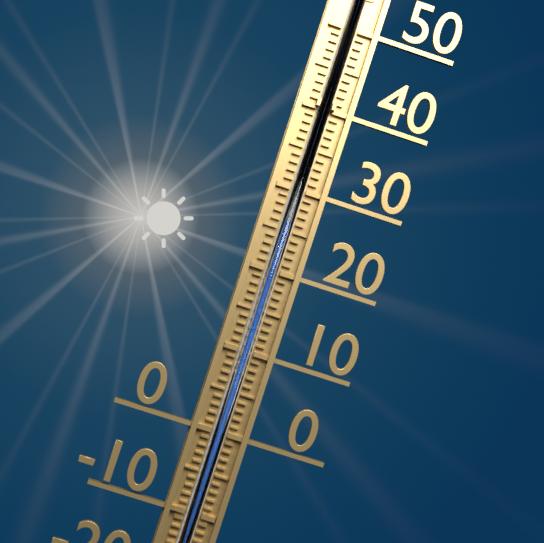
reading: 26 °C
